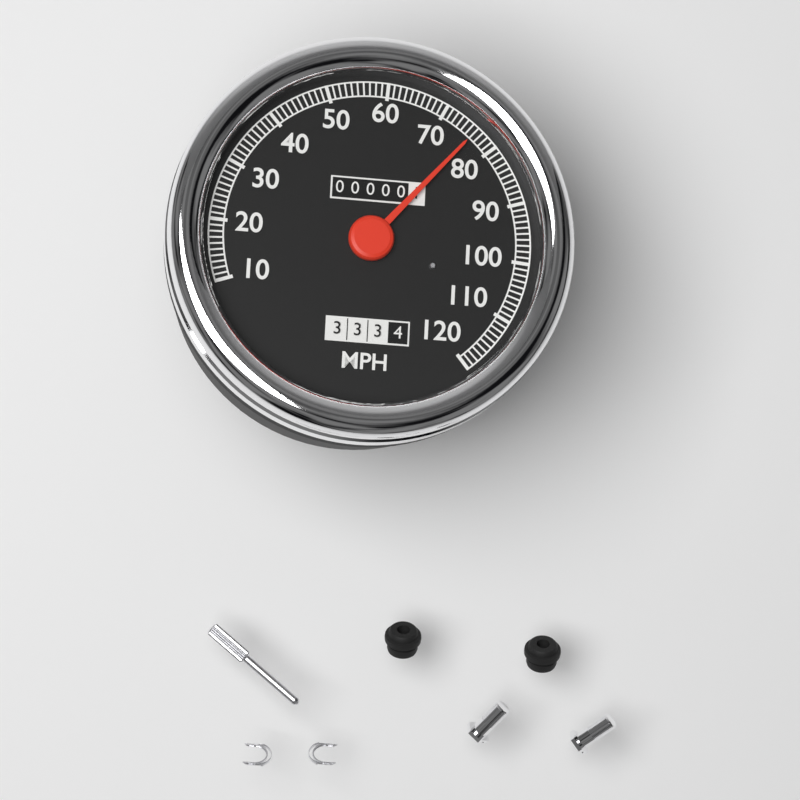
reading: 76 MPH
